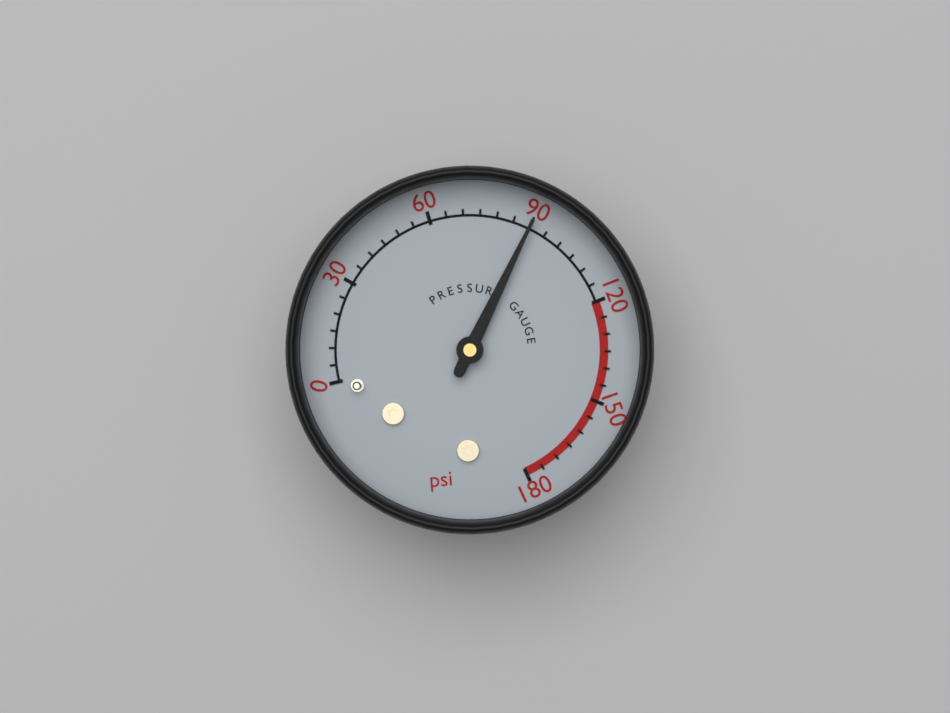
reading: 90 psi
